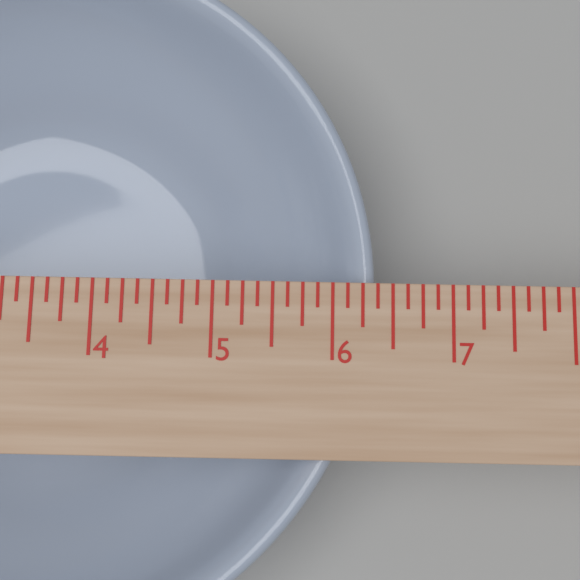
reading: 6.375 in
